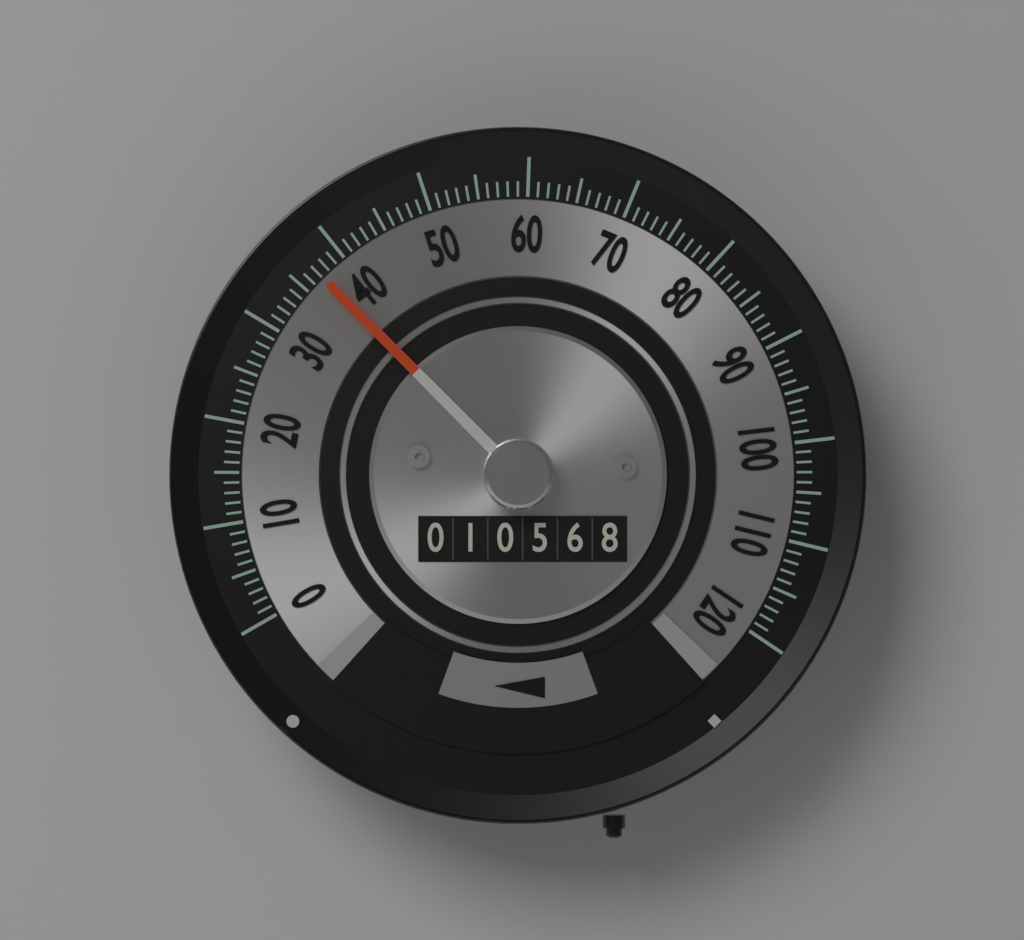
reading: 37 (no unit)
